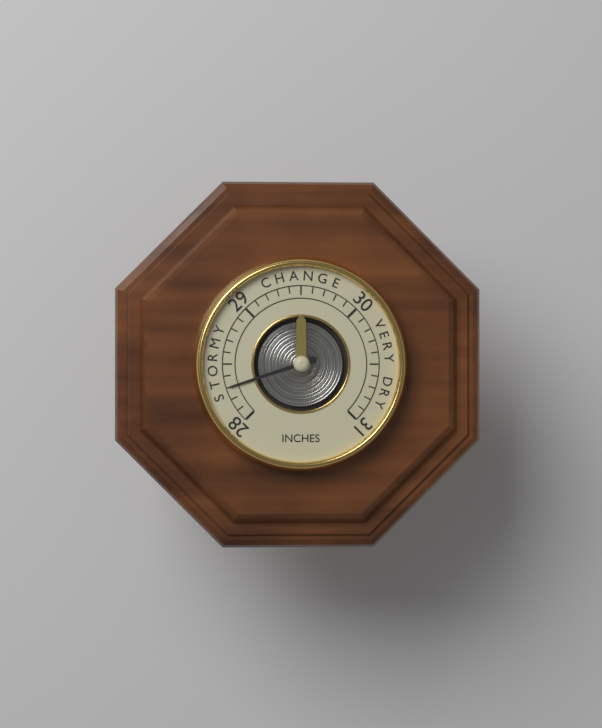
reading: 28.3 inches
